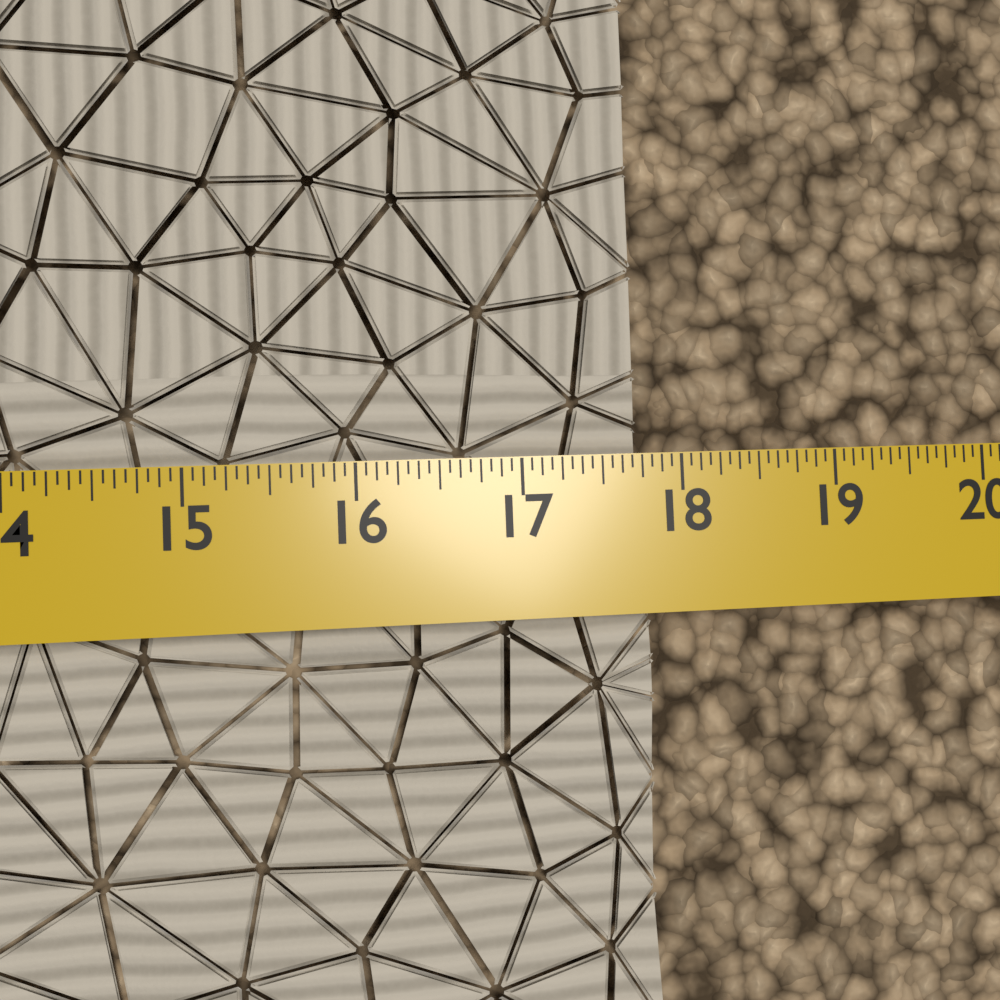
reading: 17.8125 in
